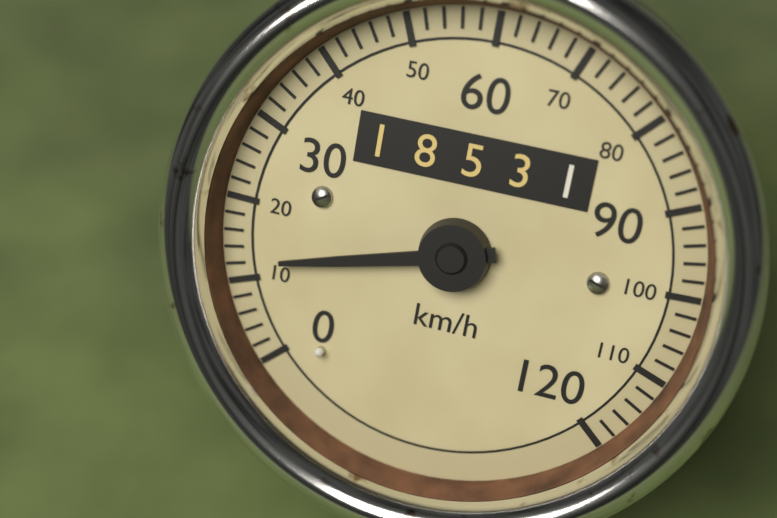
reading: 12 km/h
